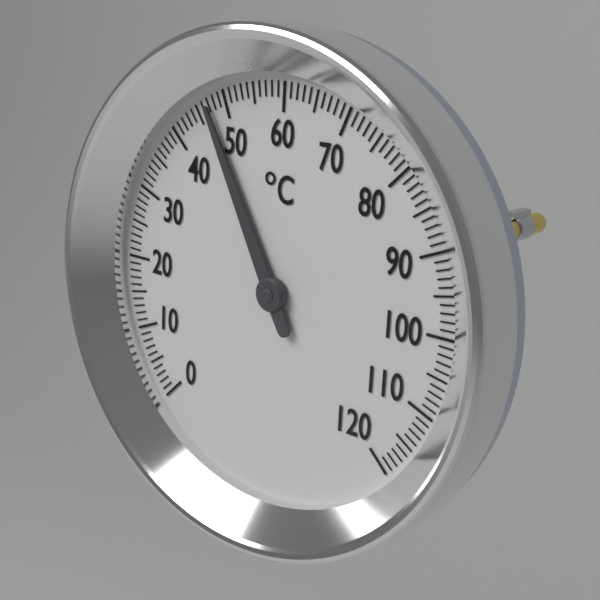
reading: 47 °C
